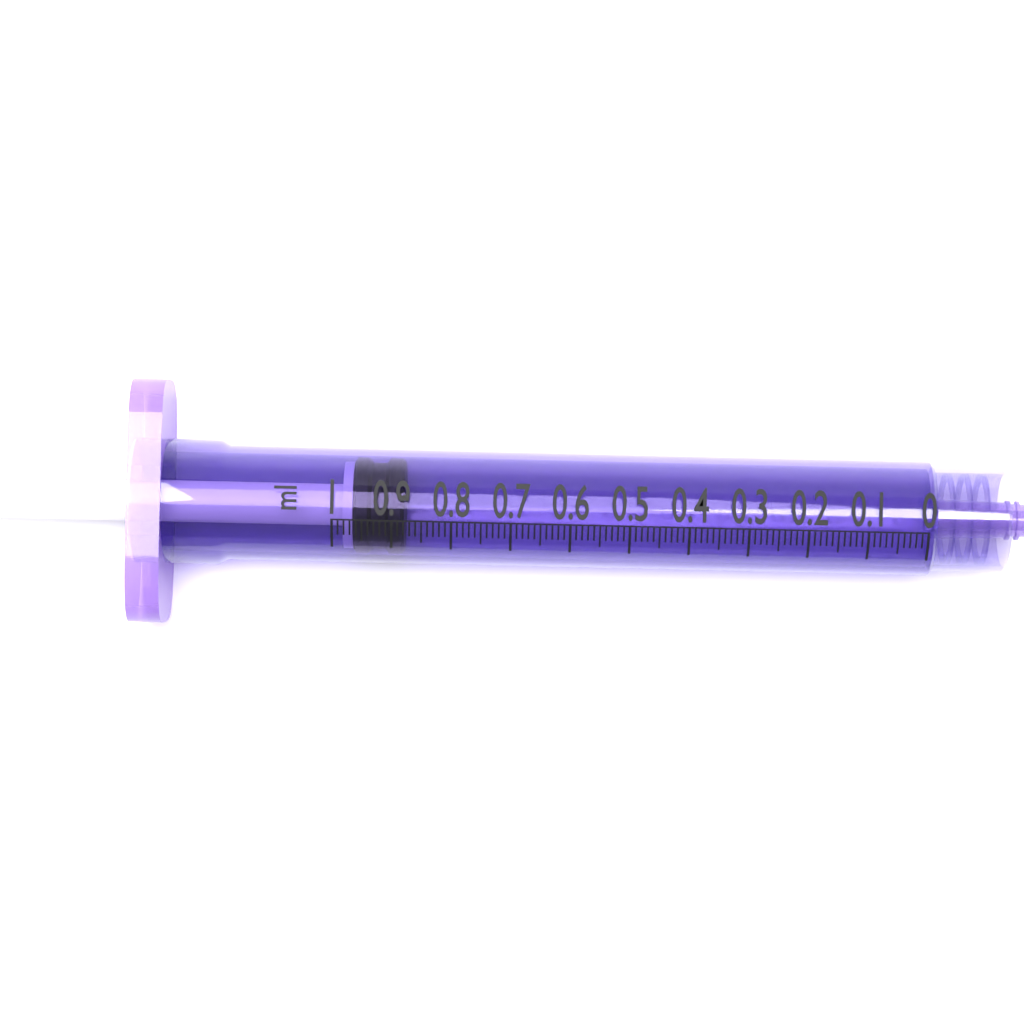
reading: 0.88 ml
